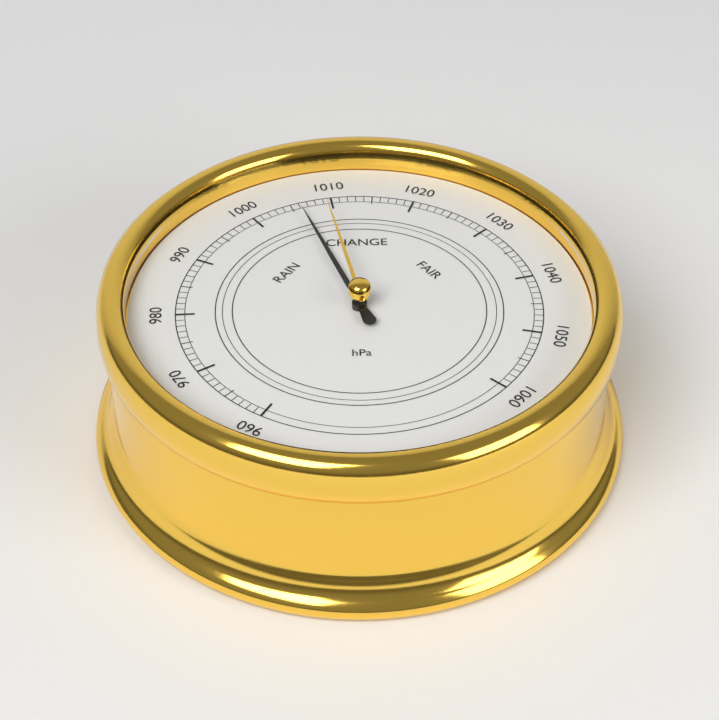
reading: 1006 hPa
